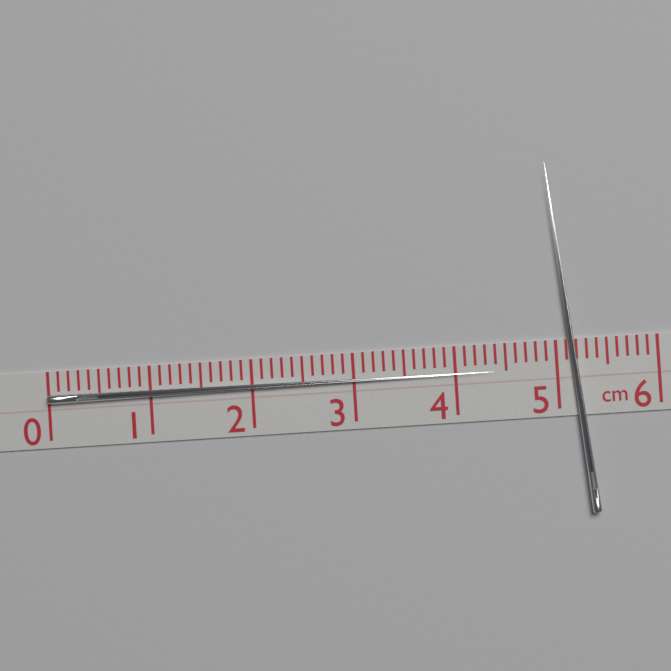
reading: 4.4 cm
